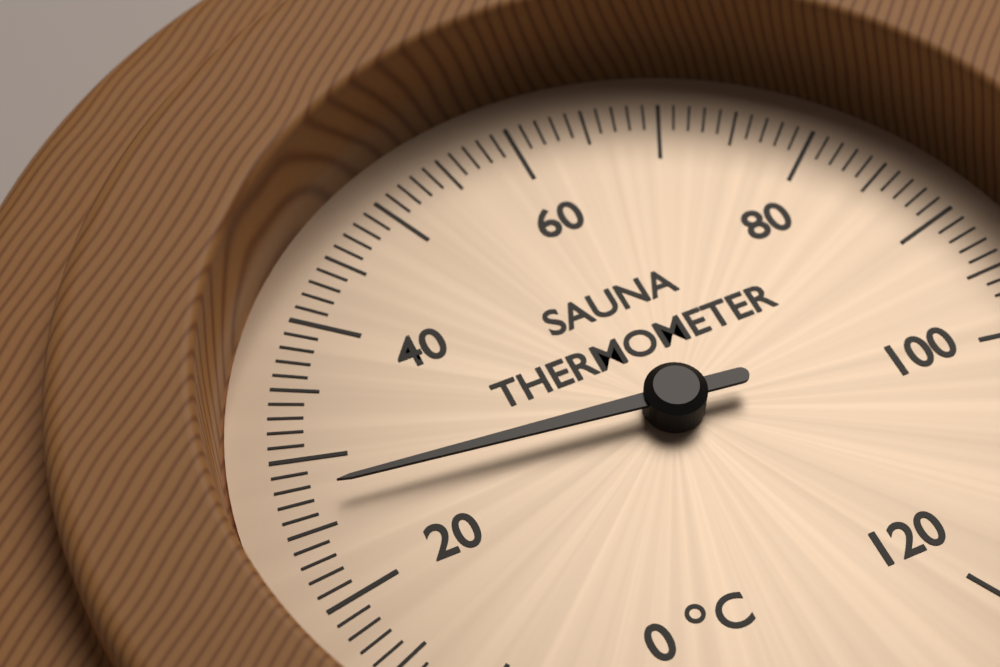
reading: 27 °C
